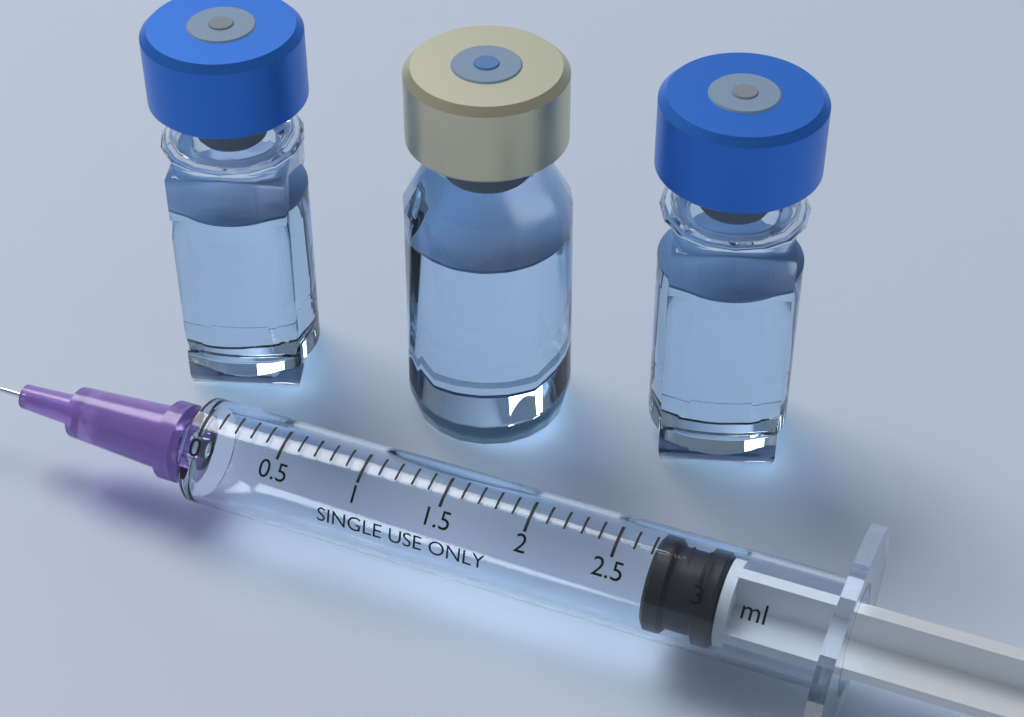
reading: 2.7 ml
